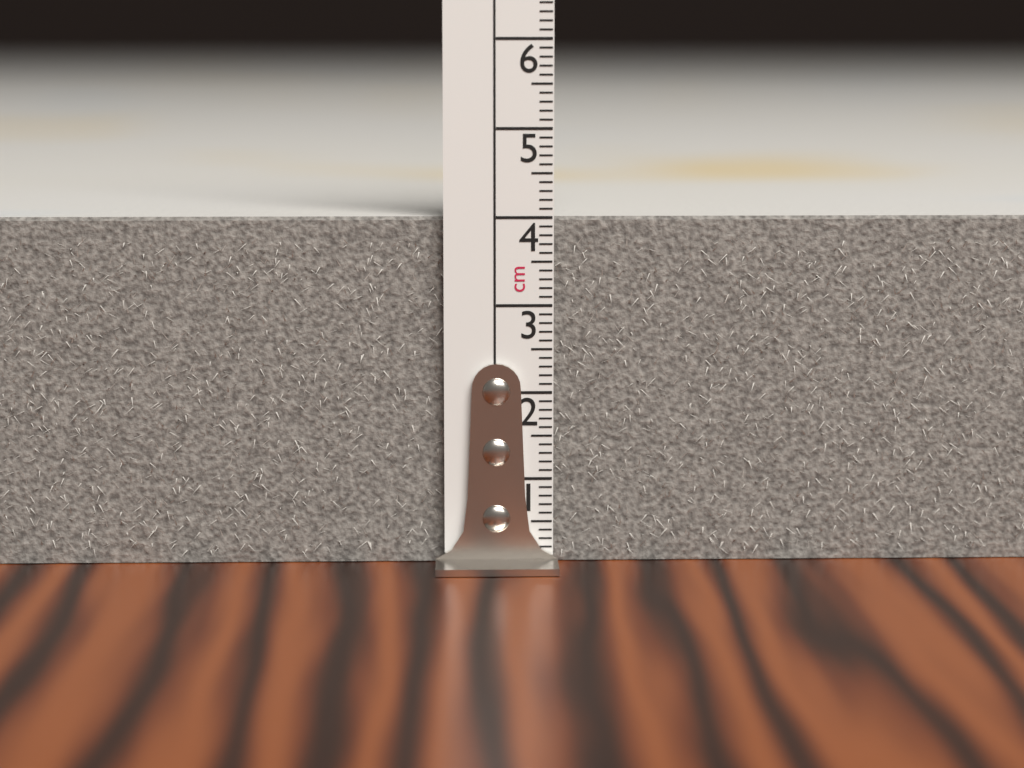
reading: 4.0 cm
